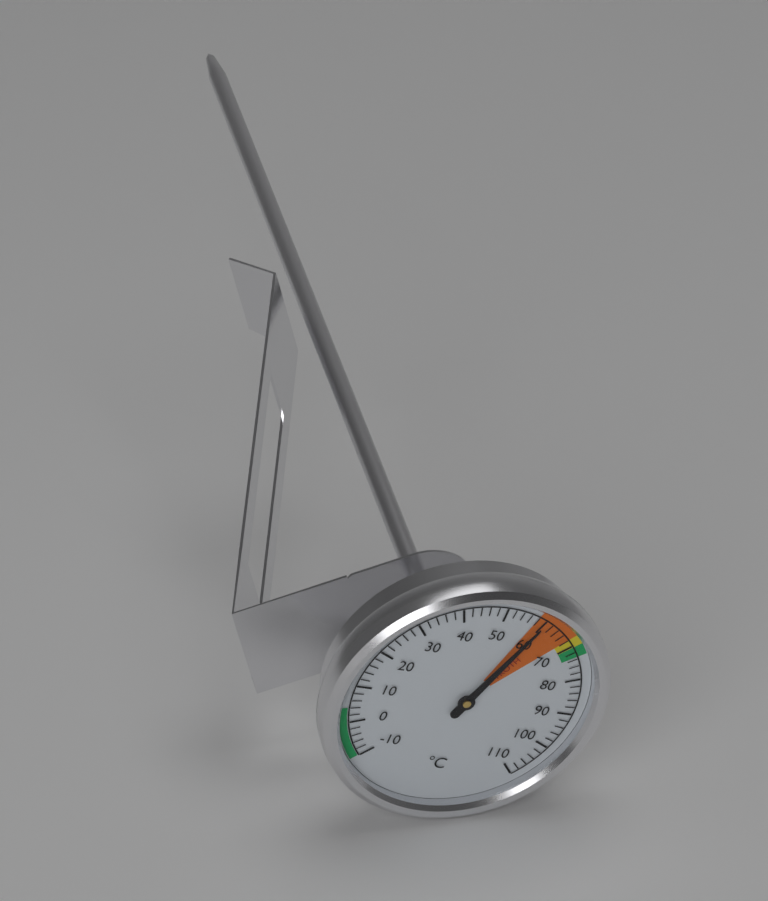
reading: 60 °C
